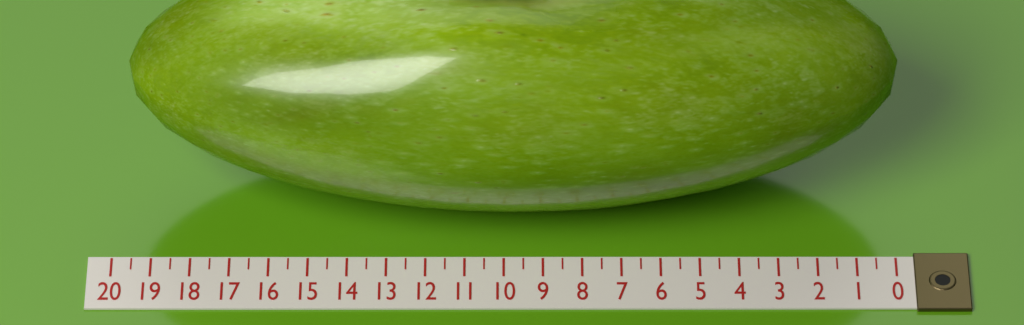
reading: 19.5 (no unit)
